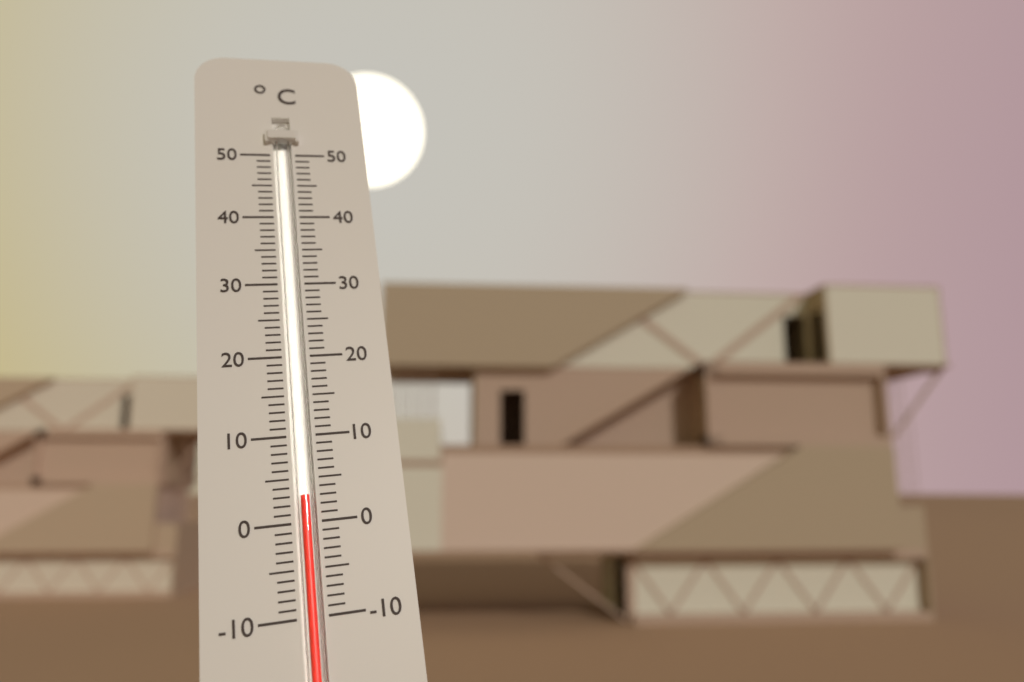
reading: 3 °C
